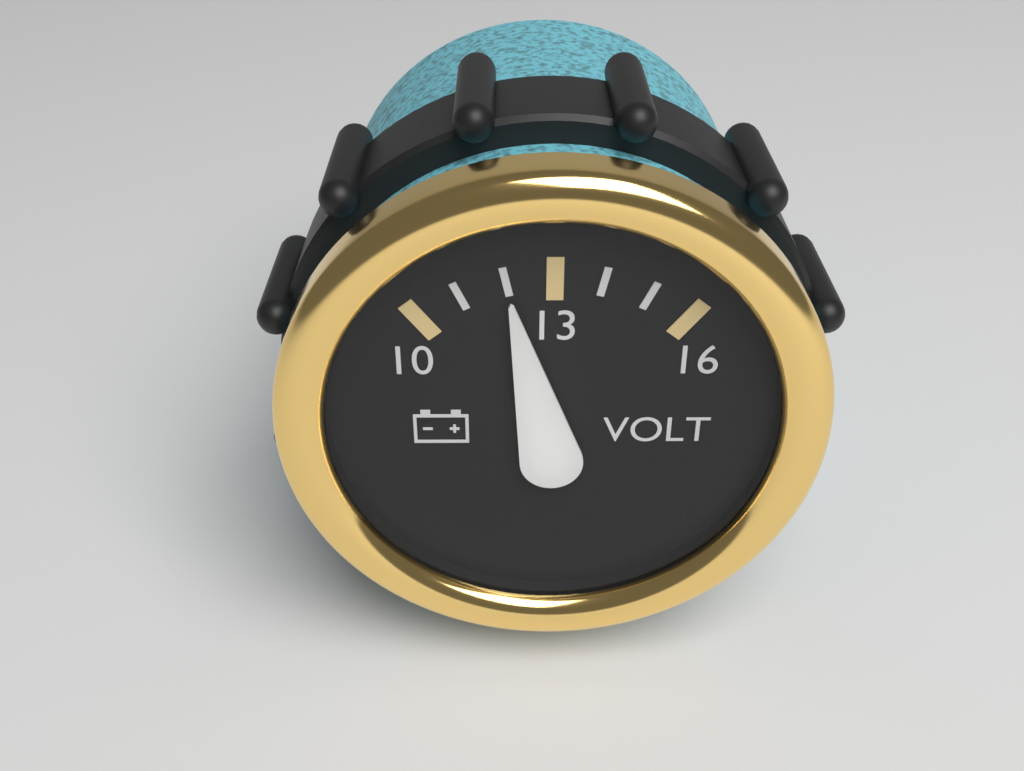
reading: 12 V
